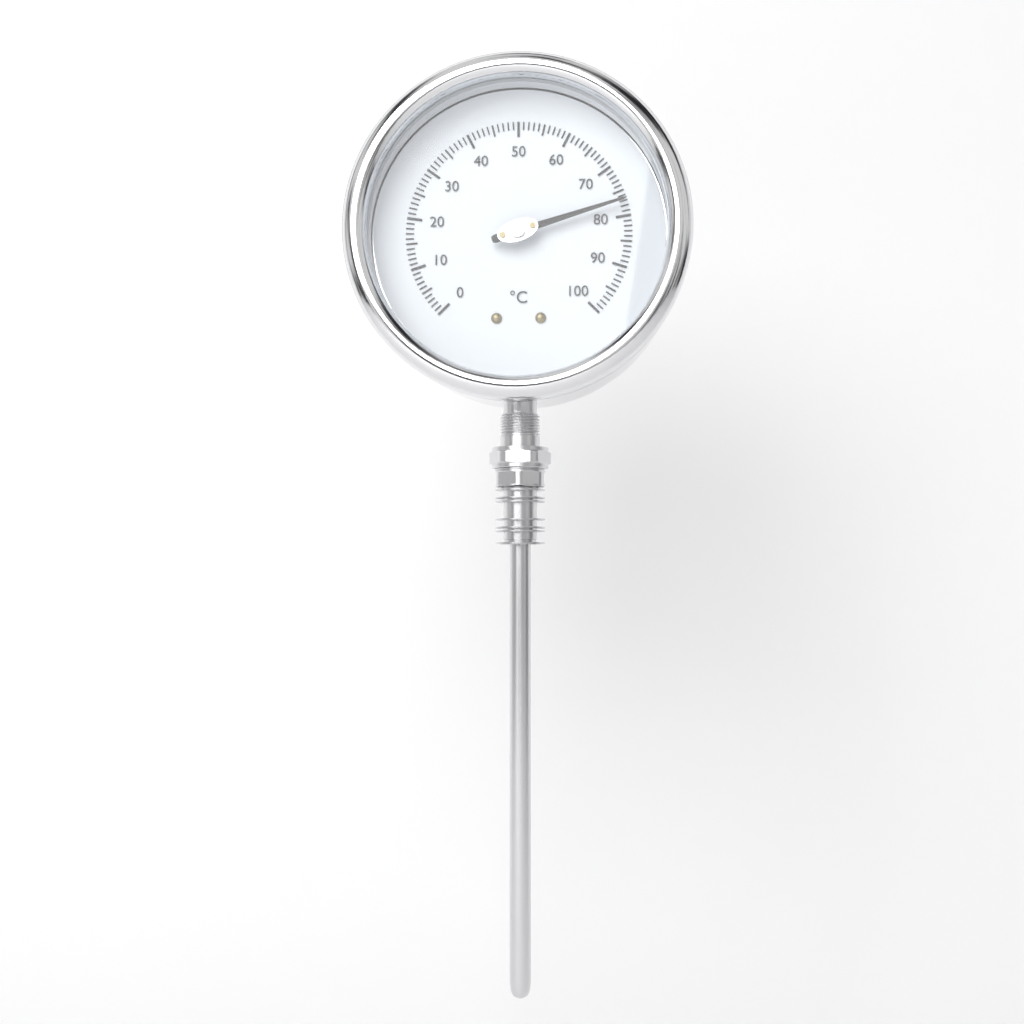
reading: 77 °C
